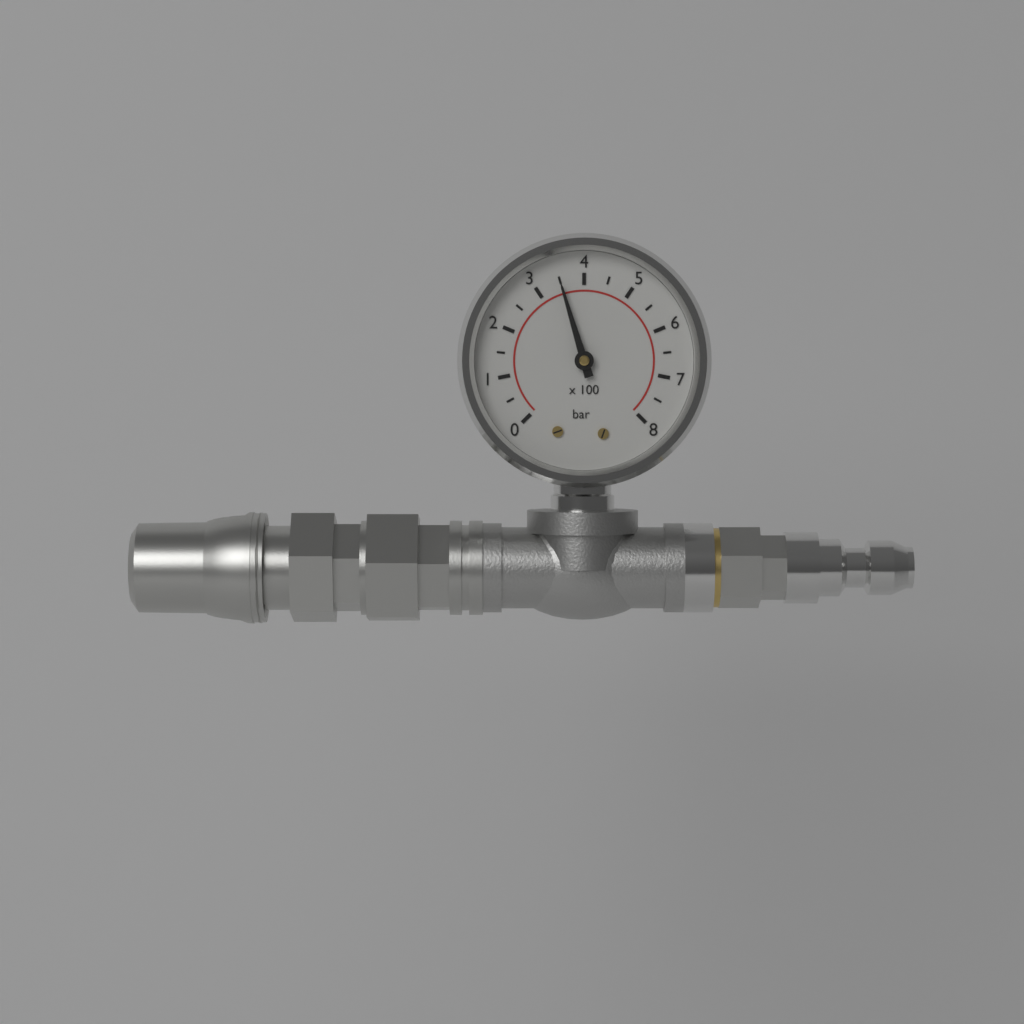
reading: 350 bar
